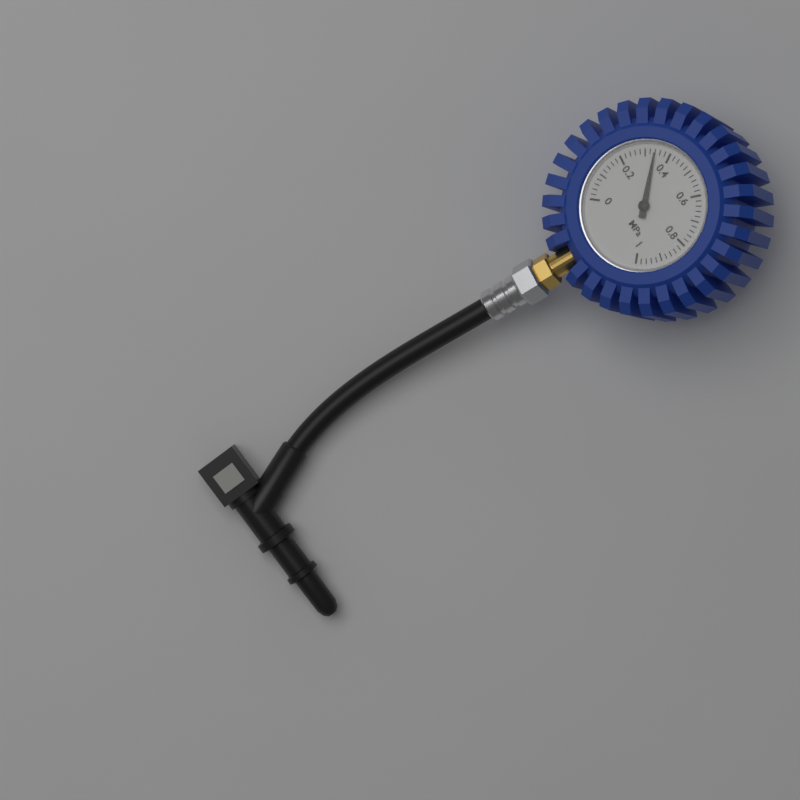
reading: 0.34 MPa
